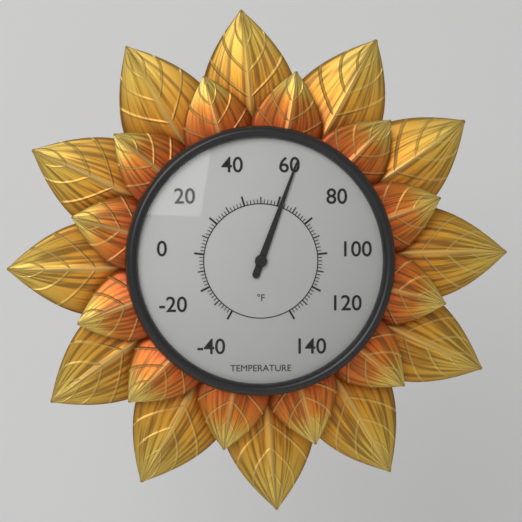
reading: 62 °F
